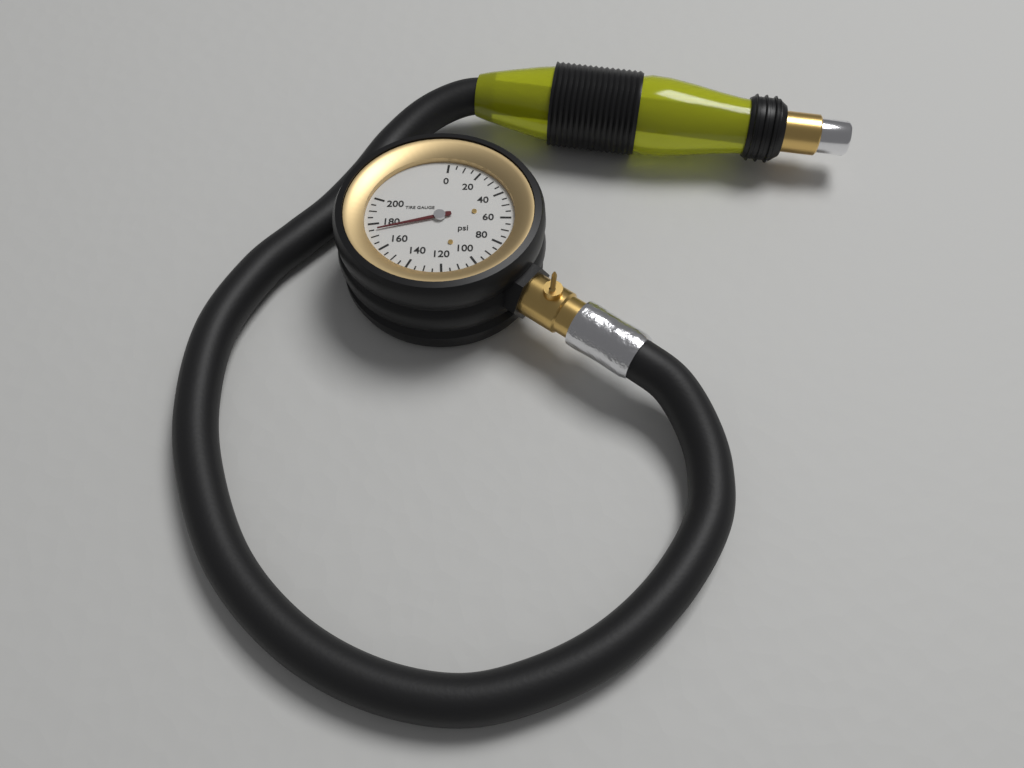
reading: 175 psi
